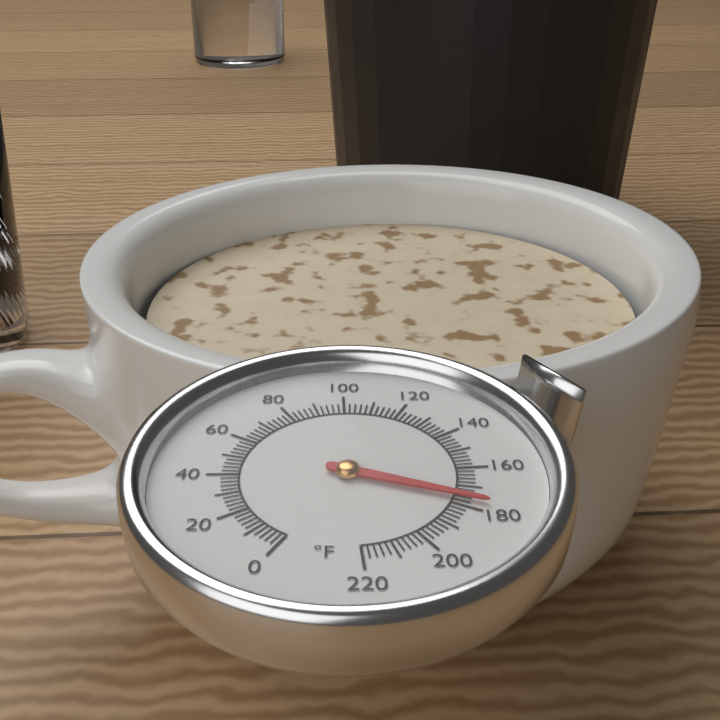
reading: 176 °F
